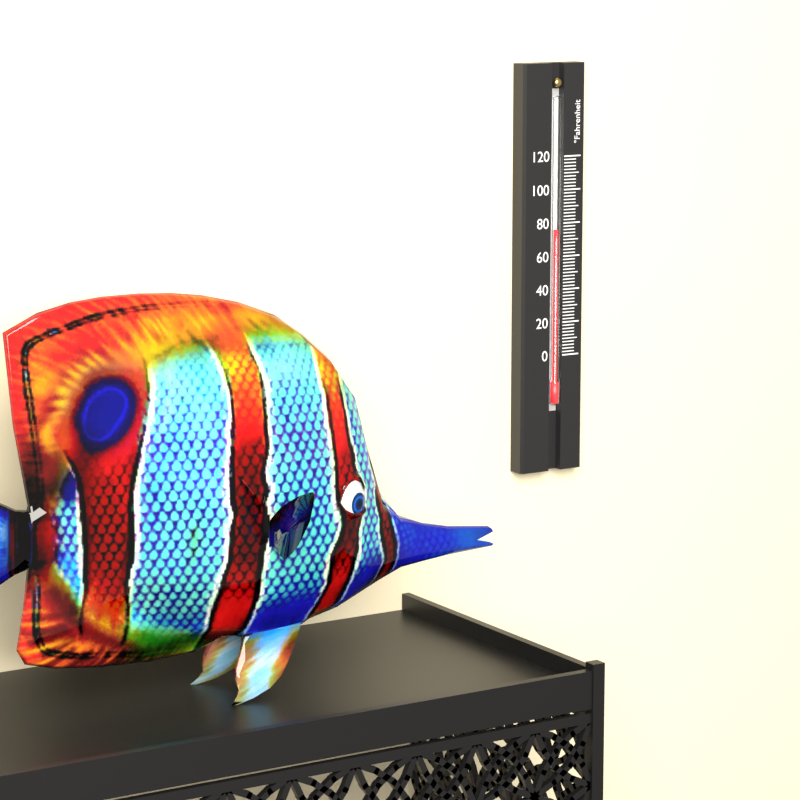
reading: 76 °F
